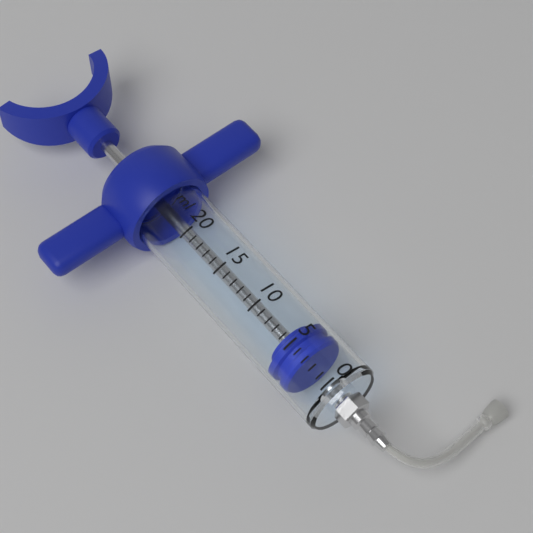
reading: 3 ml
